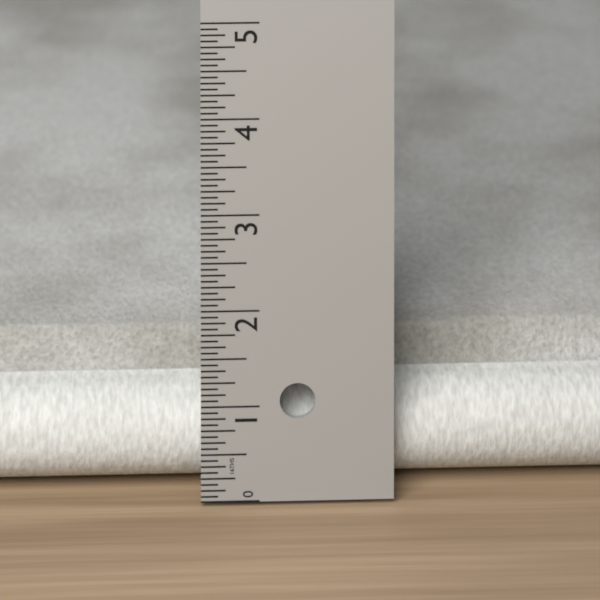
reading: 1.3750 in
